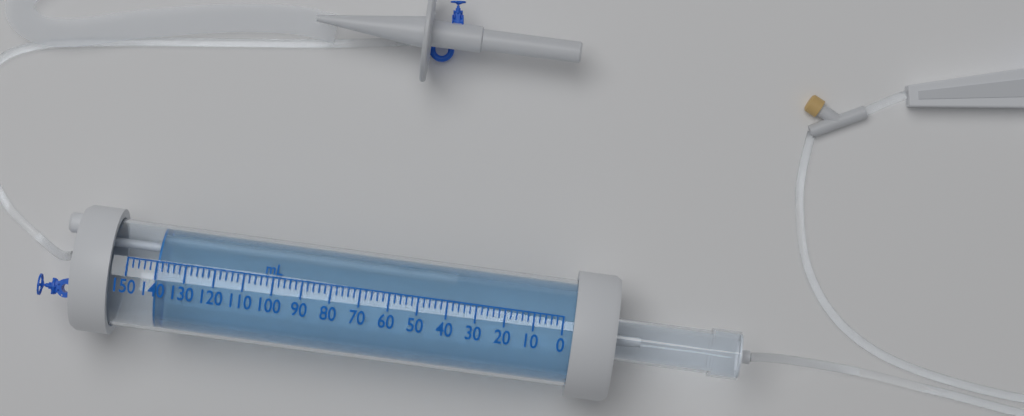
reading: 140 mL
